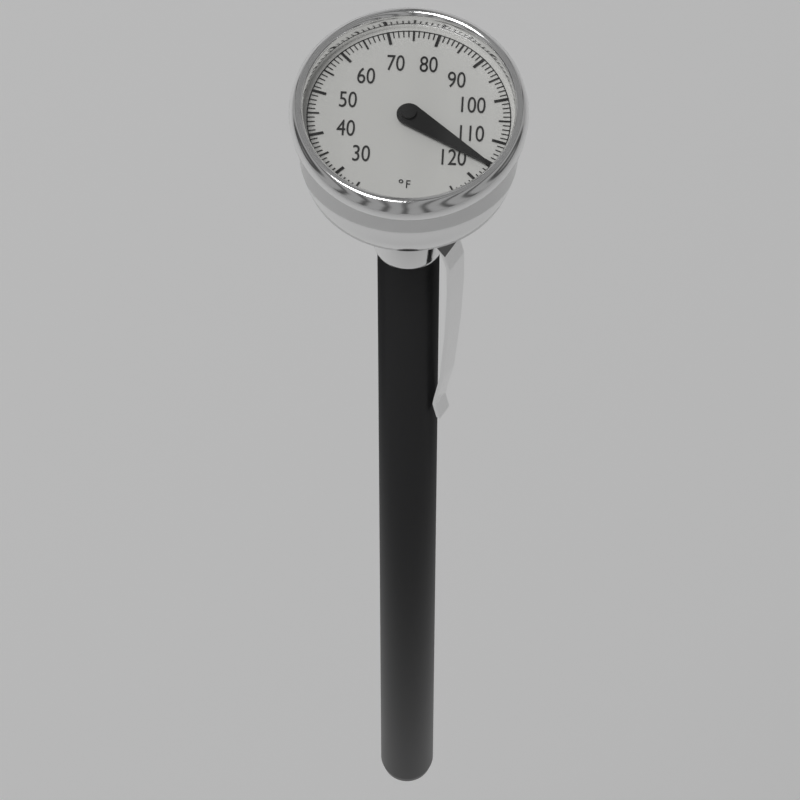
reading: 116 °F
